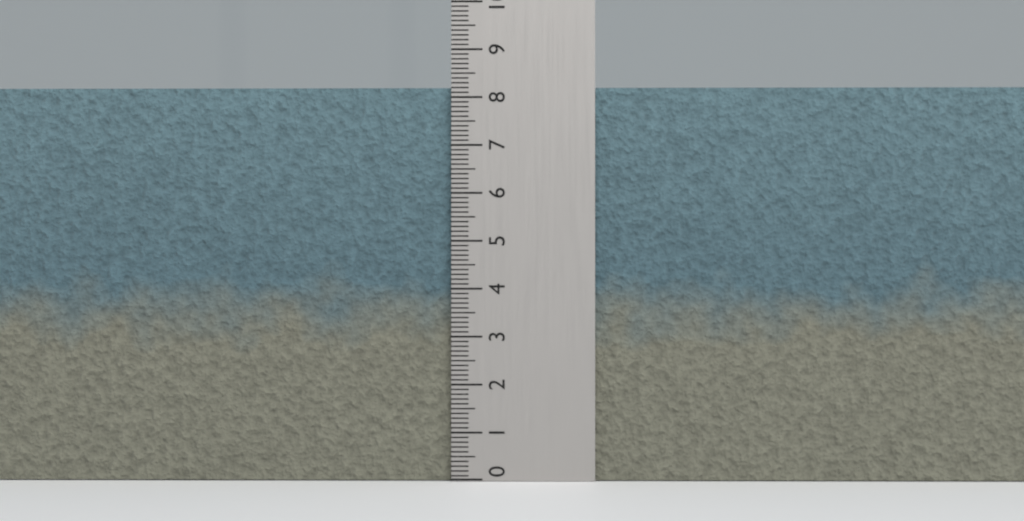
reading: 8.2 (no unit)
